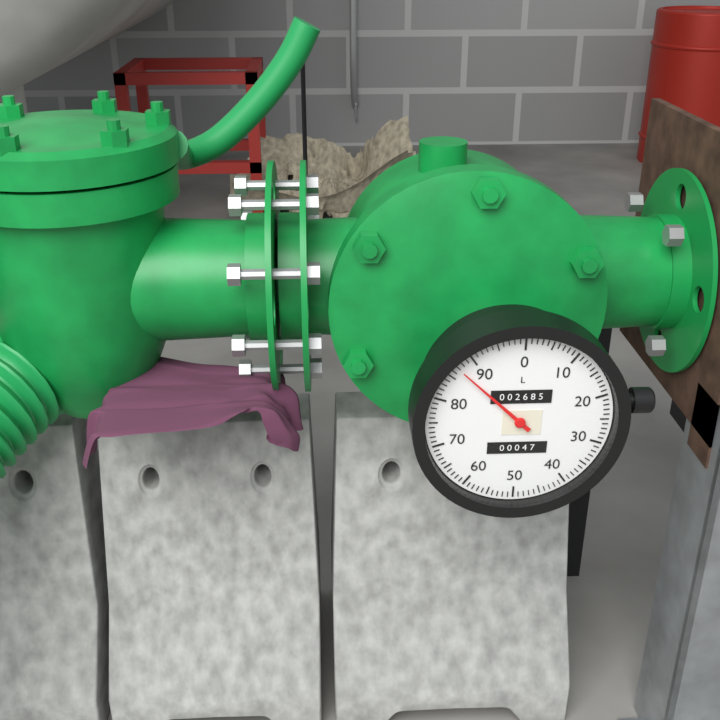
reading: 87 L
